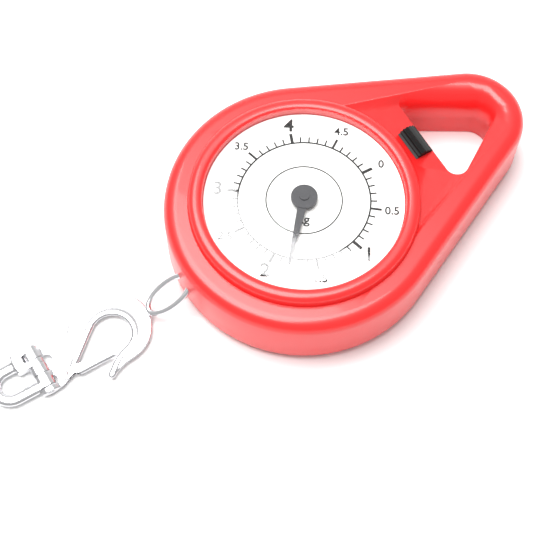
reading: 1.8 kg
